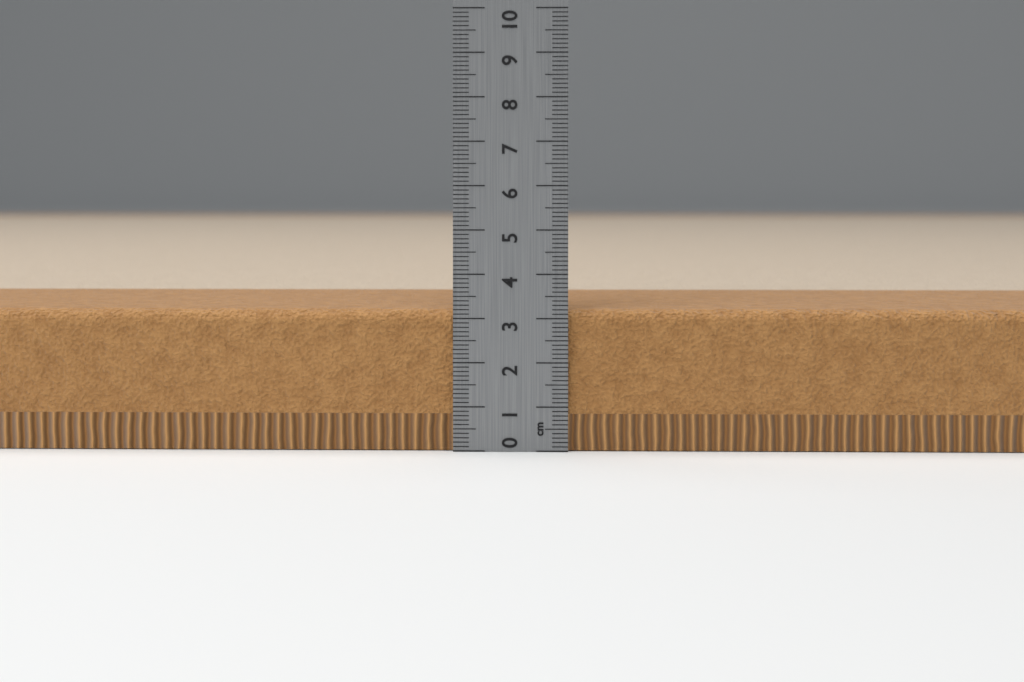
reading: 3.2 cm
